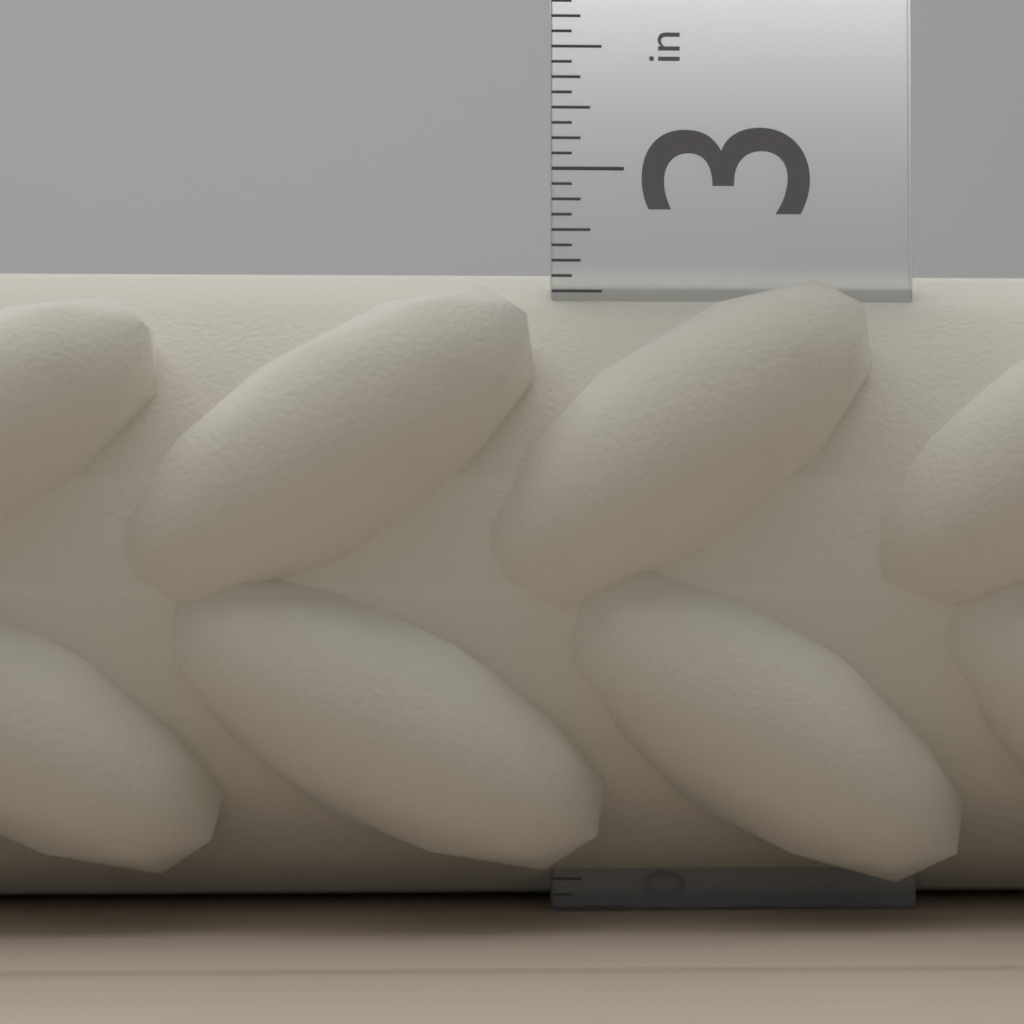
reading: 2.6250 in
